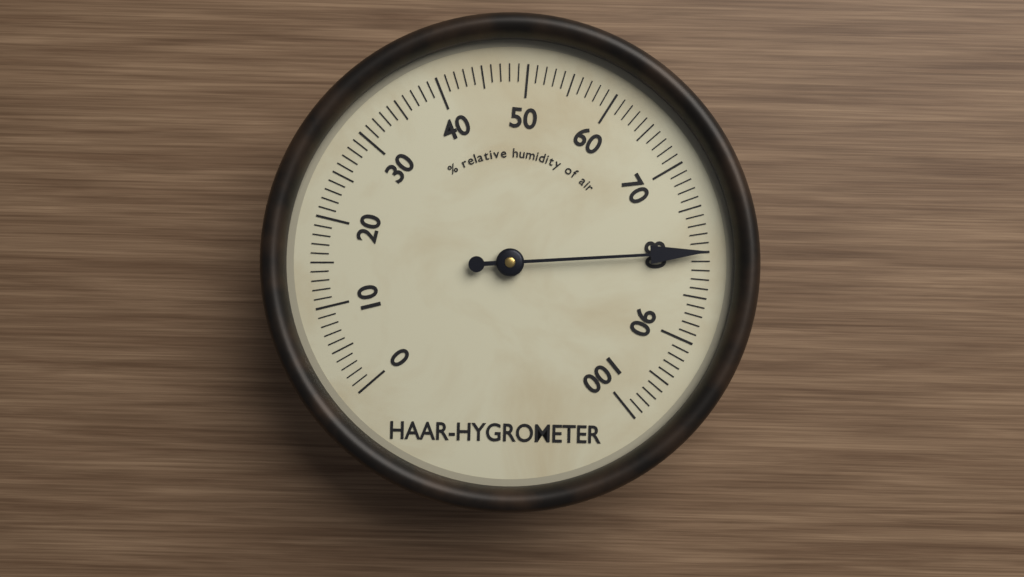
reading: 80 %
